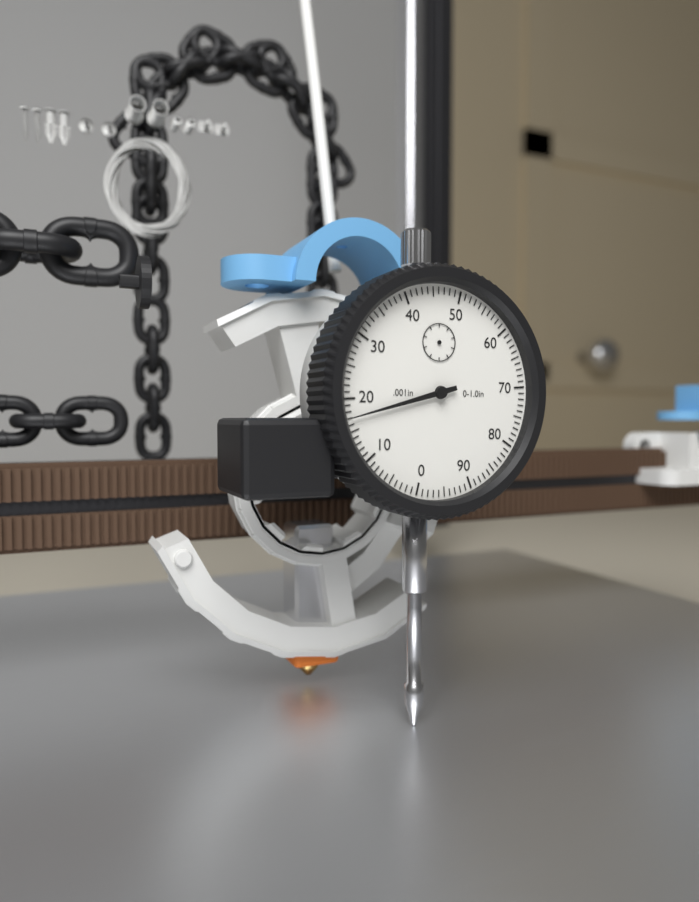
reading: 0.017 in
